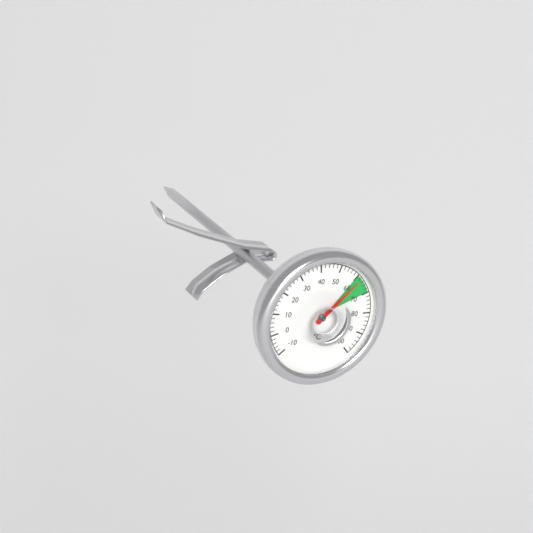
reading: 62 °C
